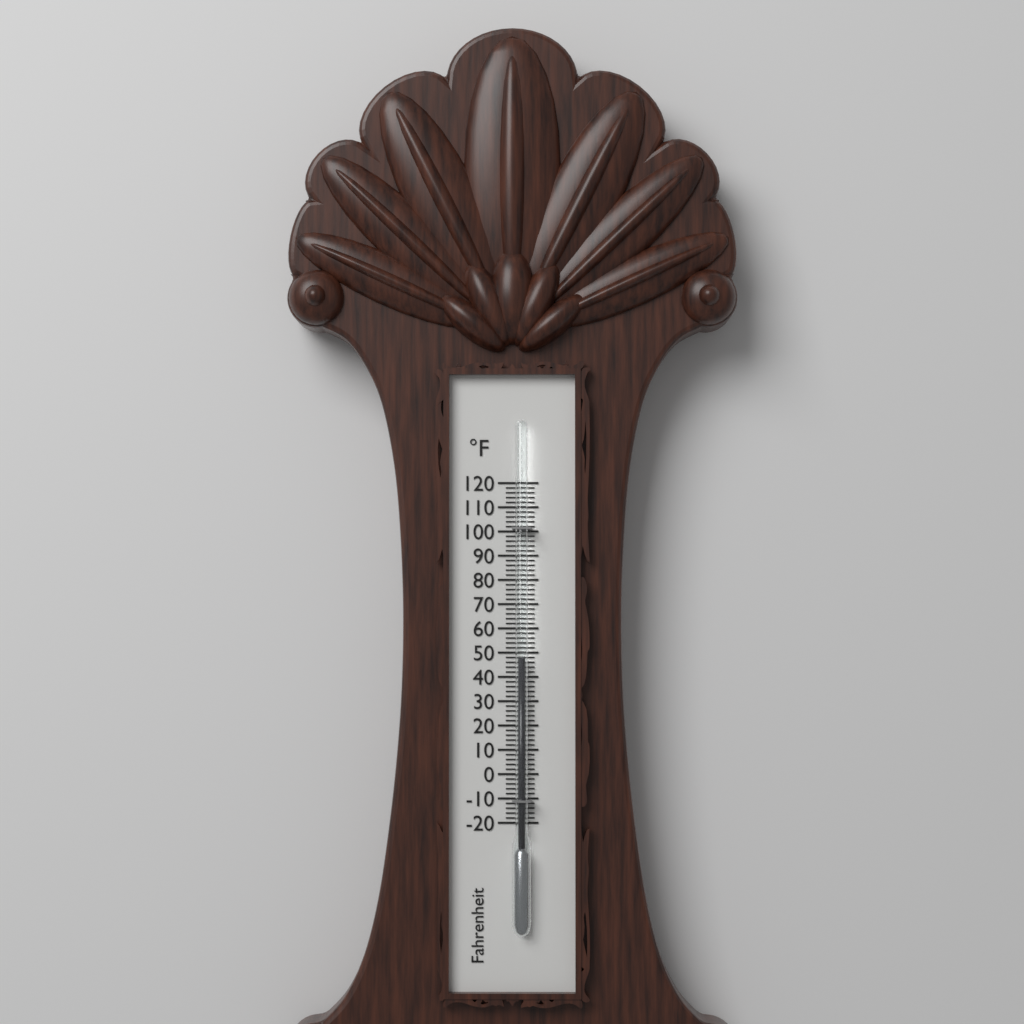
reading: 48 °F
